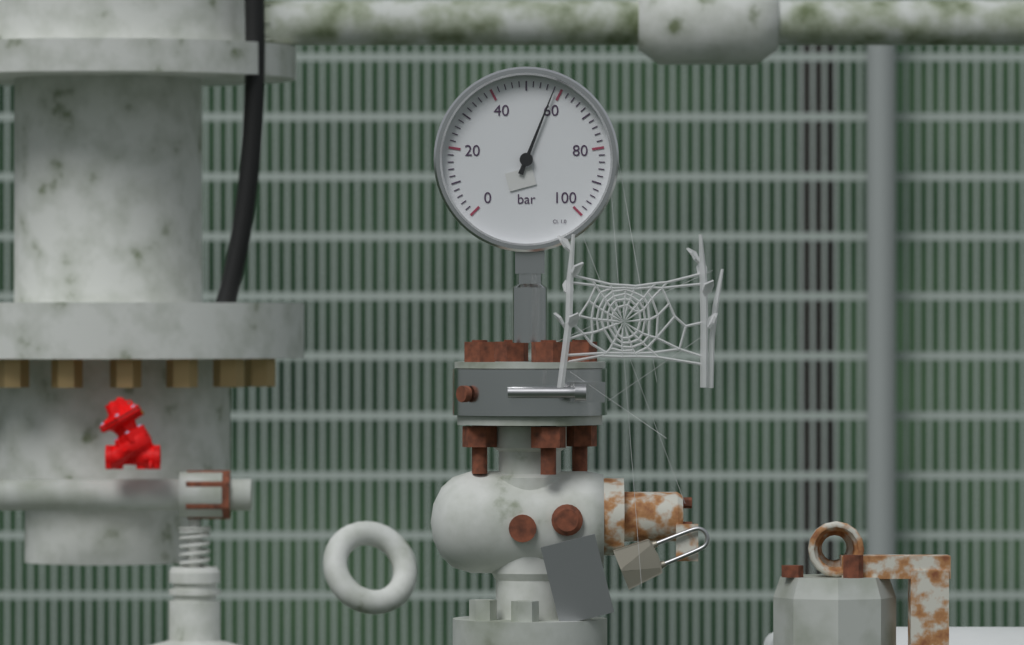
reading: 58 bar
